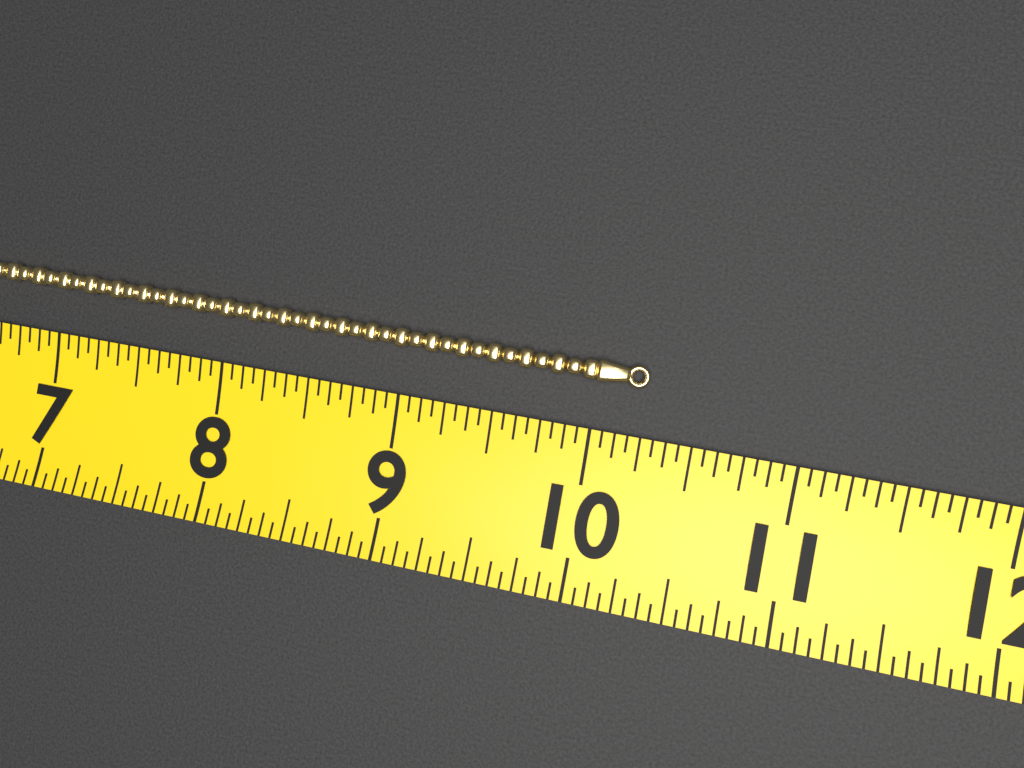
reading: 10.2500 (no unit)
